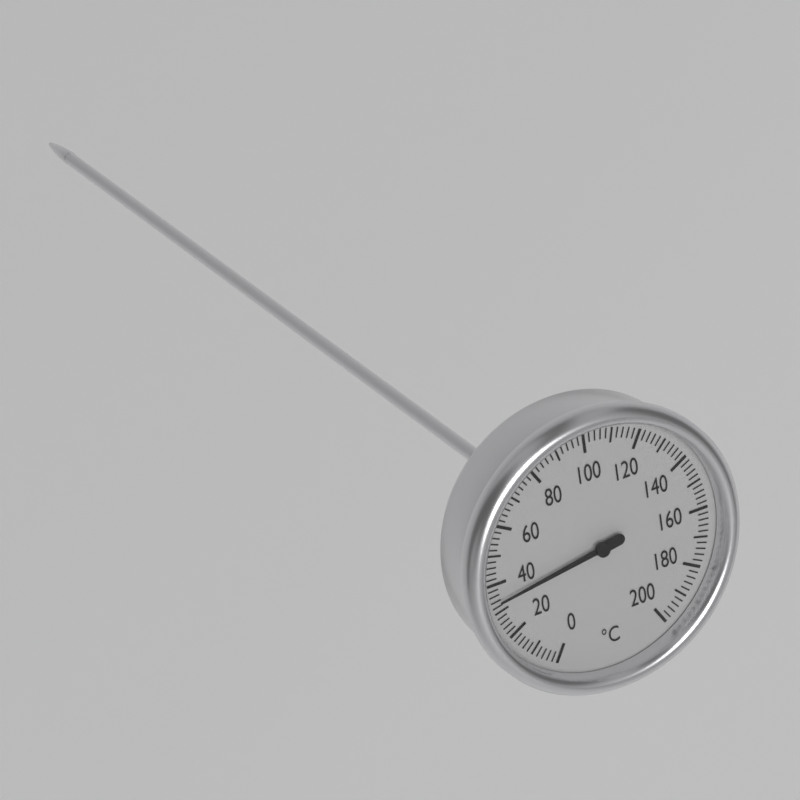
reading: 34 °C
